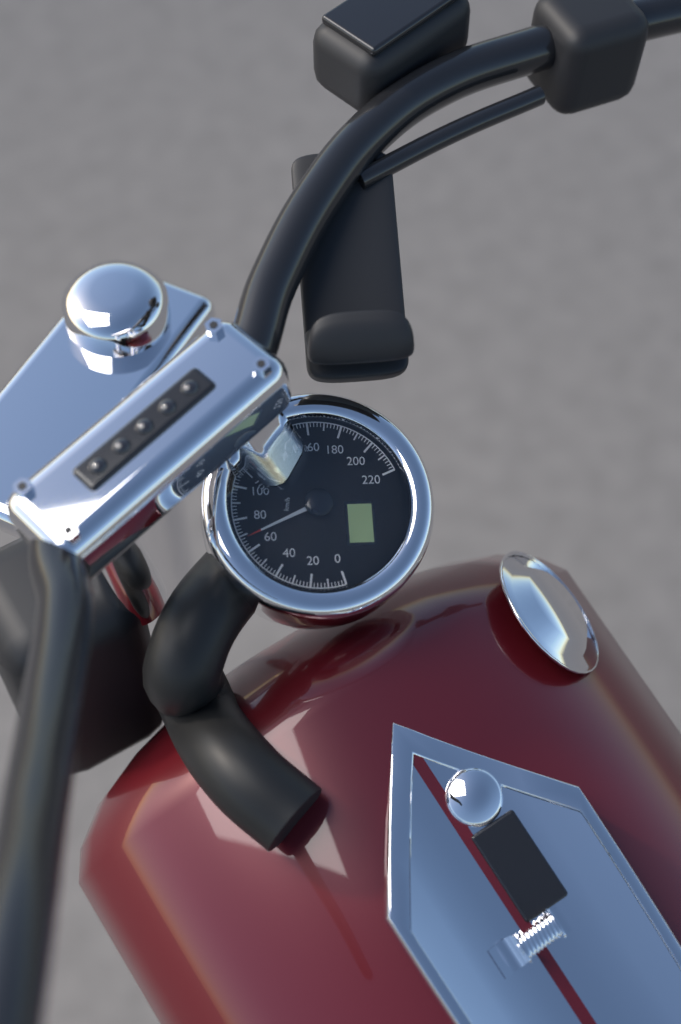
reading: 68 km/h
